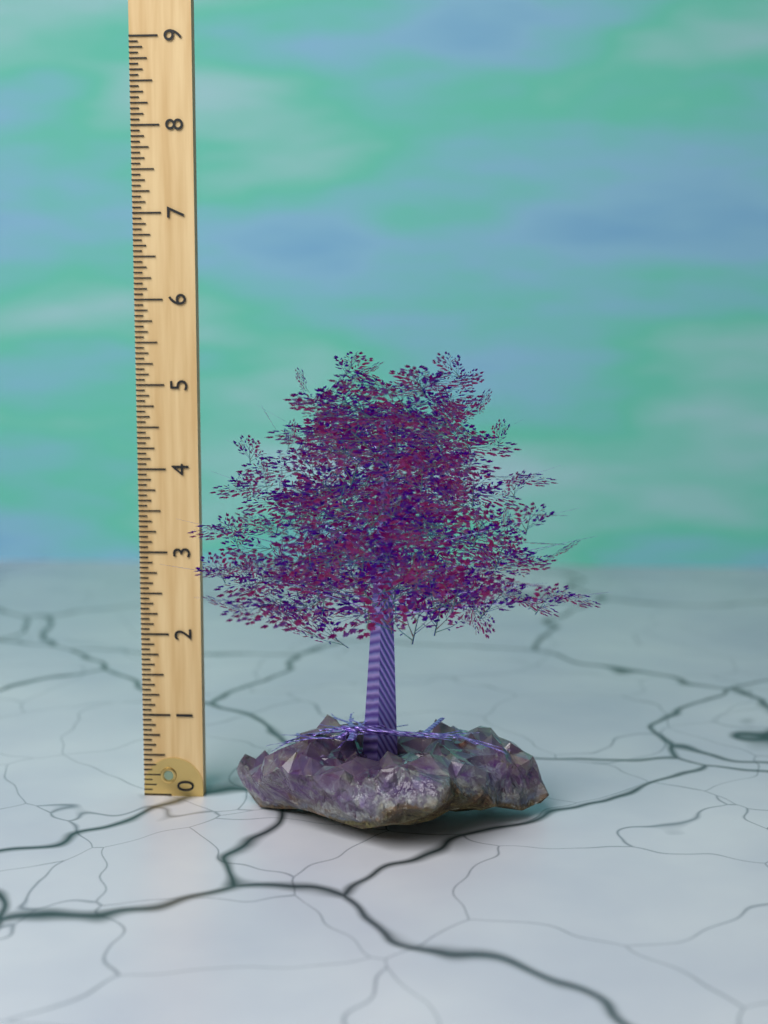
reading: 5.4375 (no unit)
